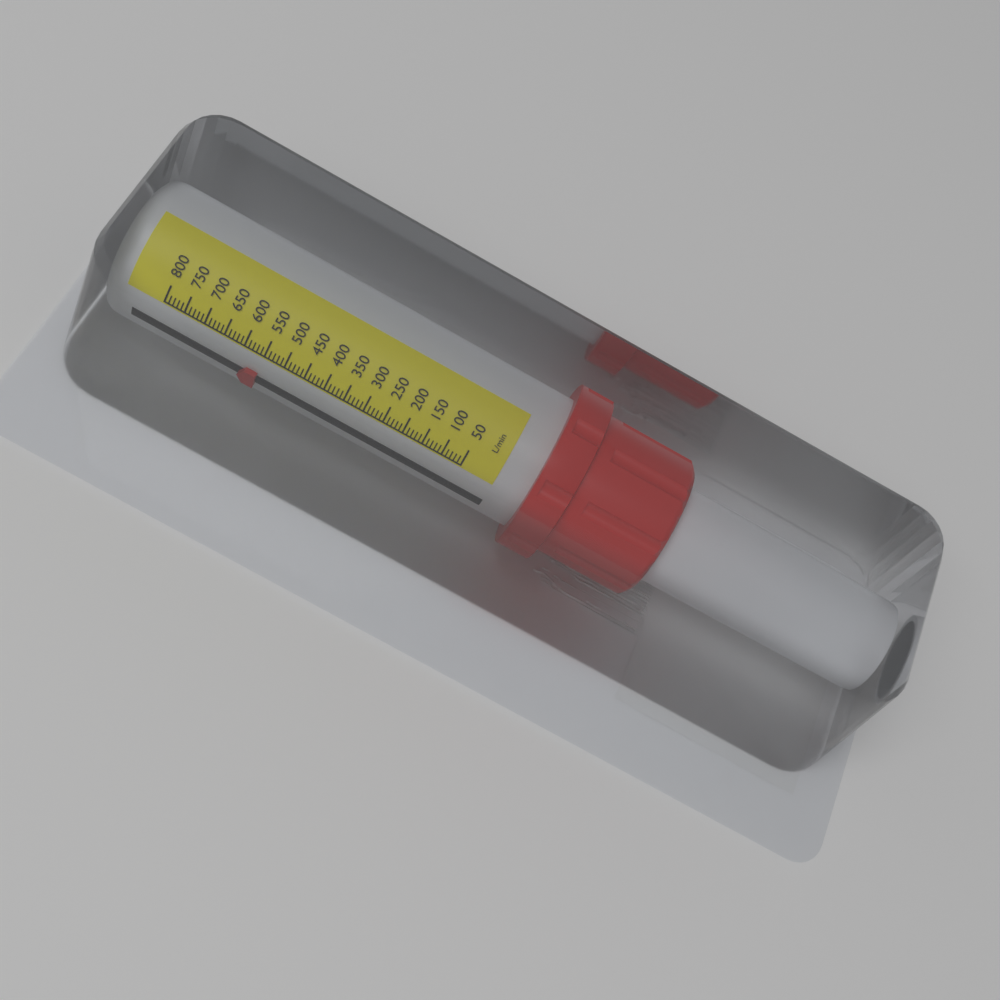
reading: 550 L/min
